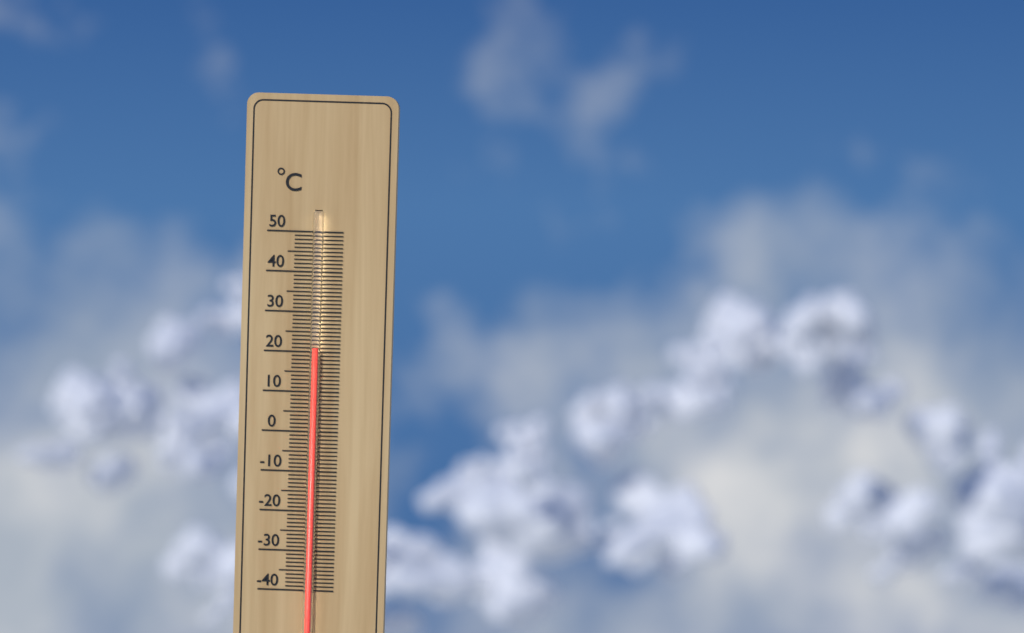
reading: 21 °C
